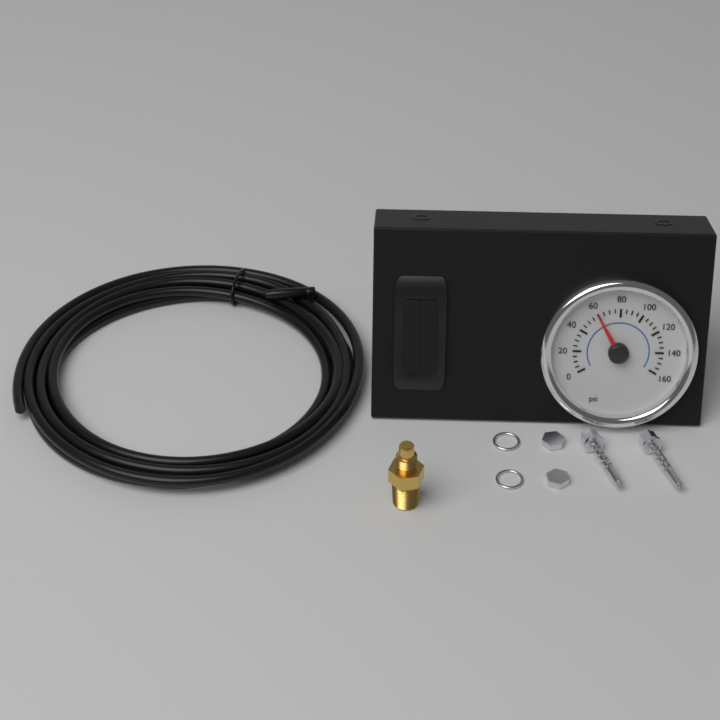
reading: 60 psi
